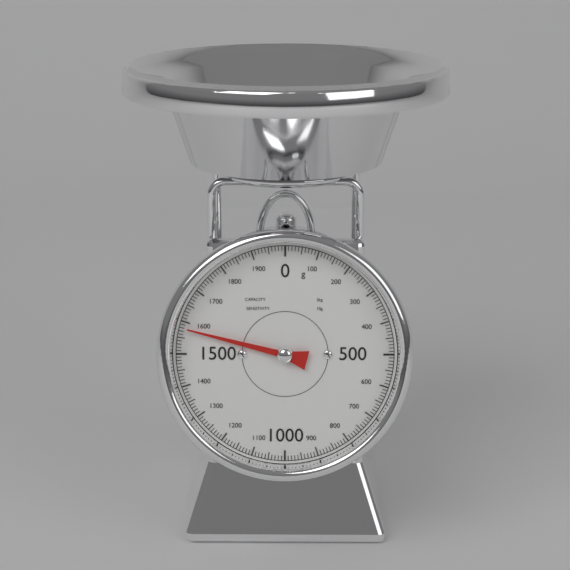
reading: 1580 g
